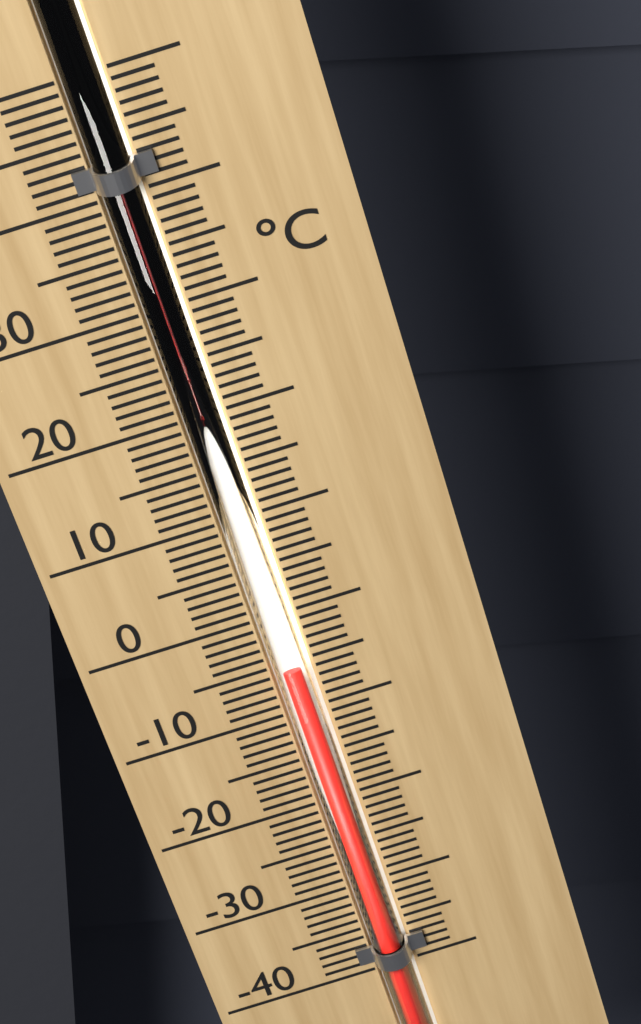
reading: -5 °C
